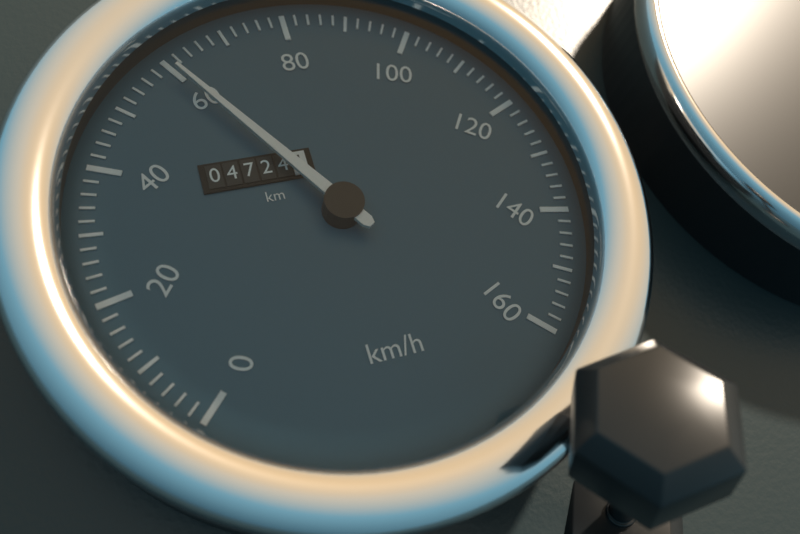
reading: 60 km/h
